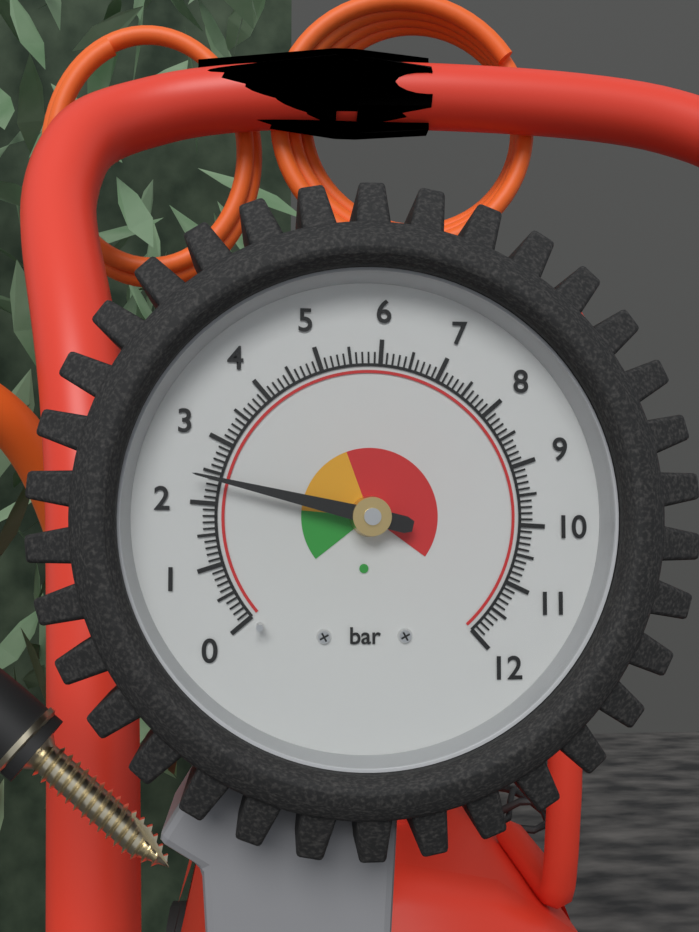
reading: 2.4 bar
